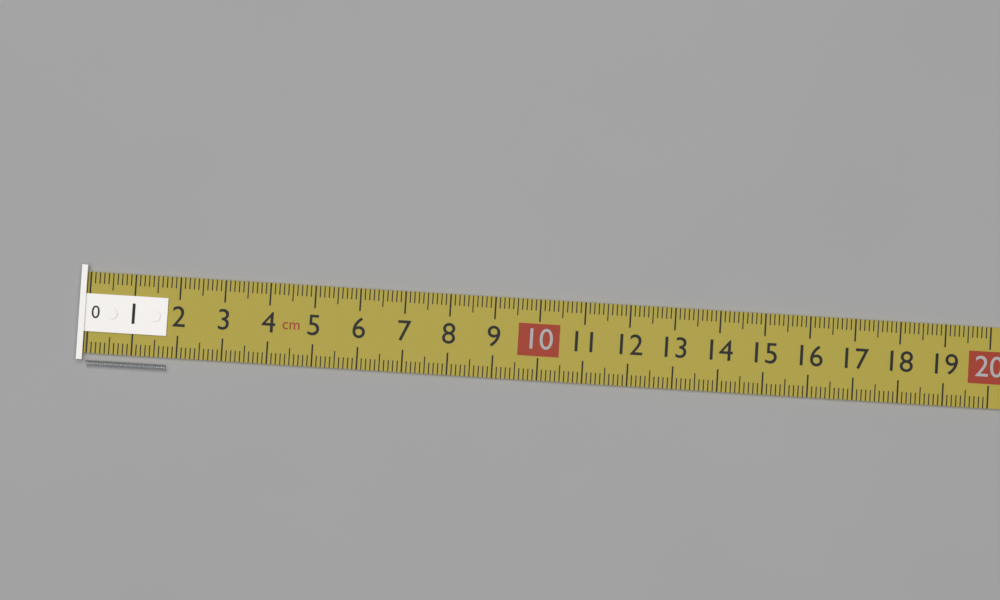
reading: 1.8 cm
